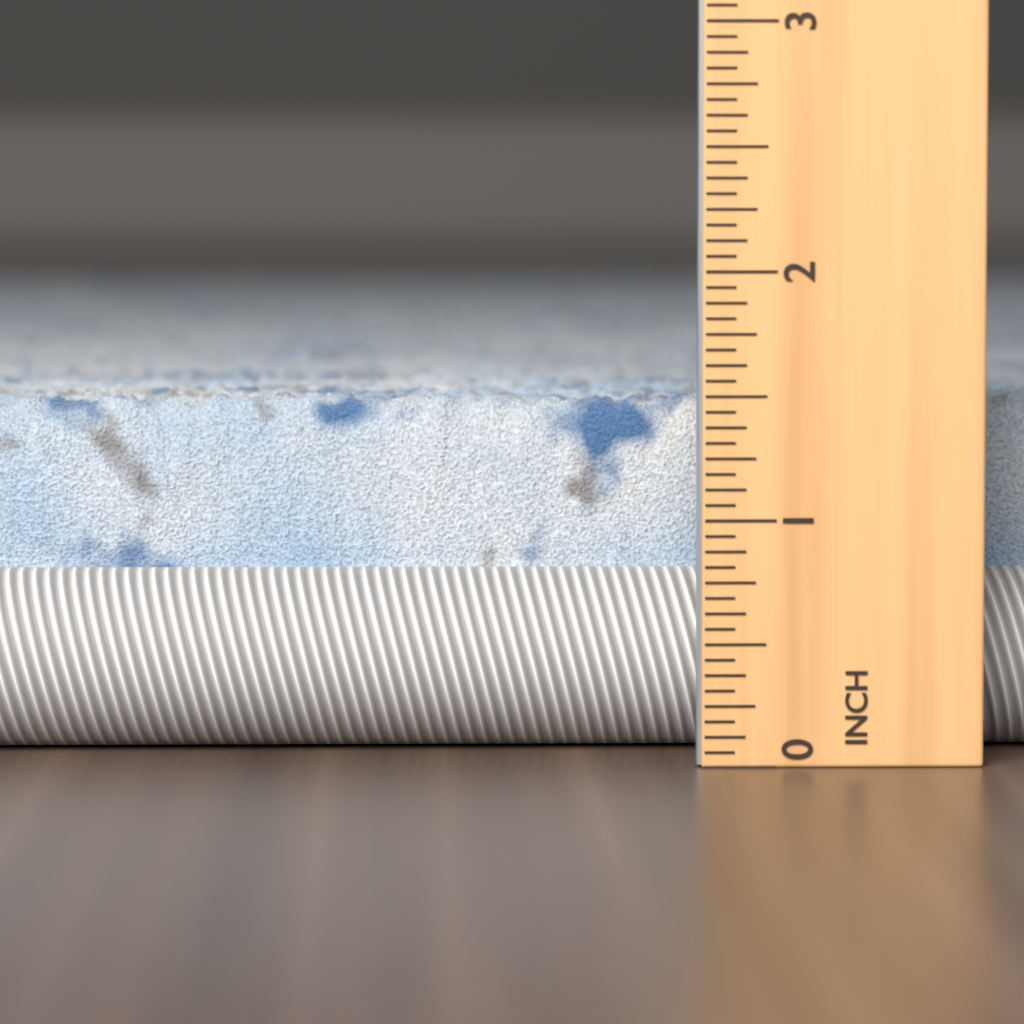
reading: 1.5000 in
